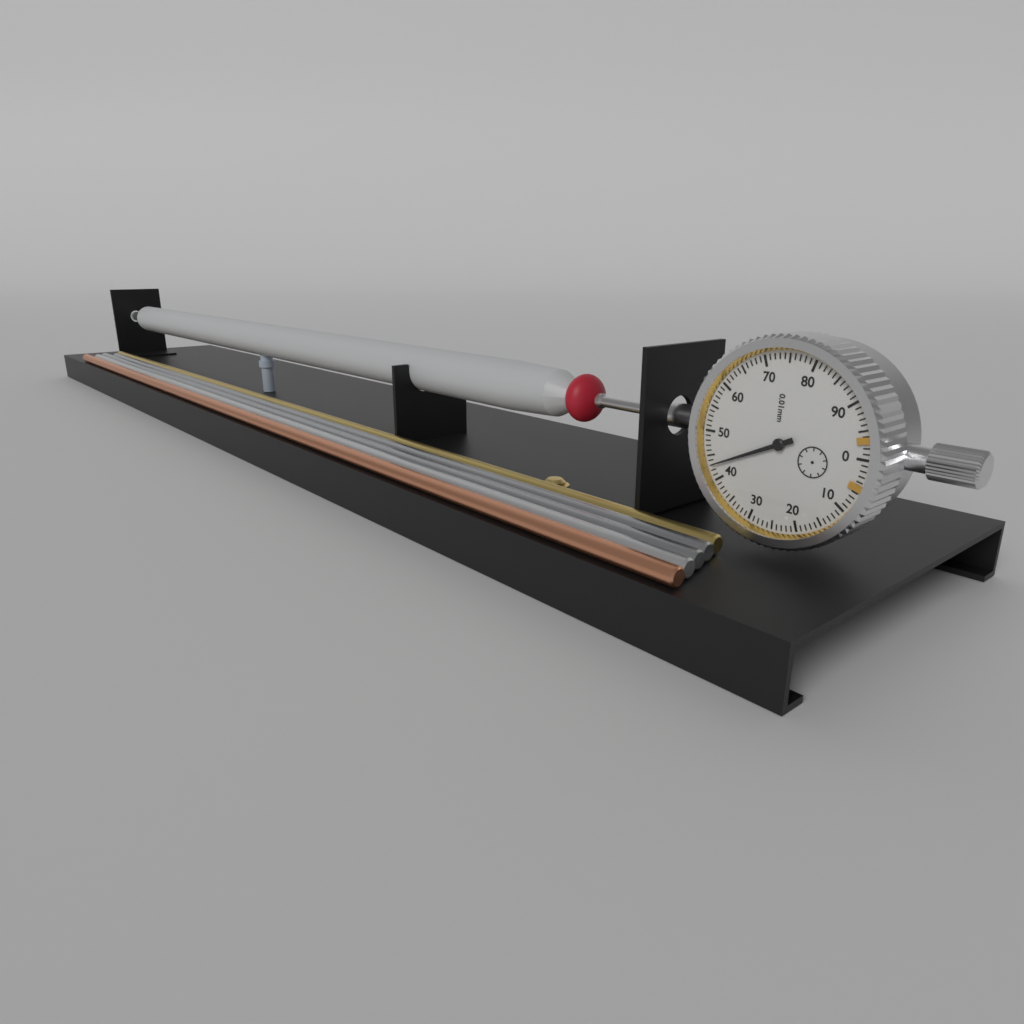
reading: 0.43 mm
